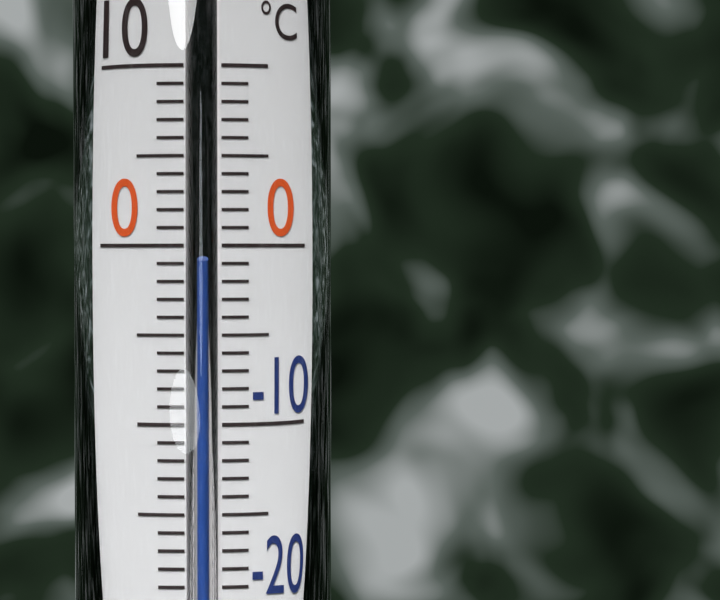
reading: -1 °C
